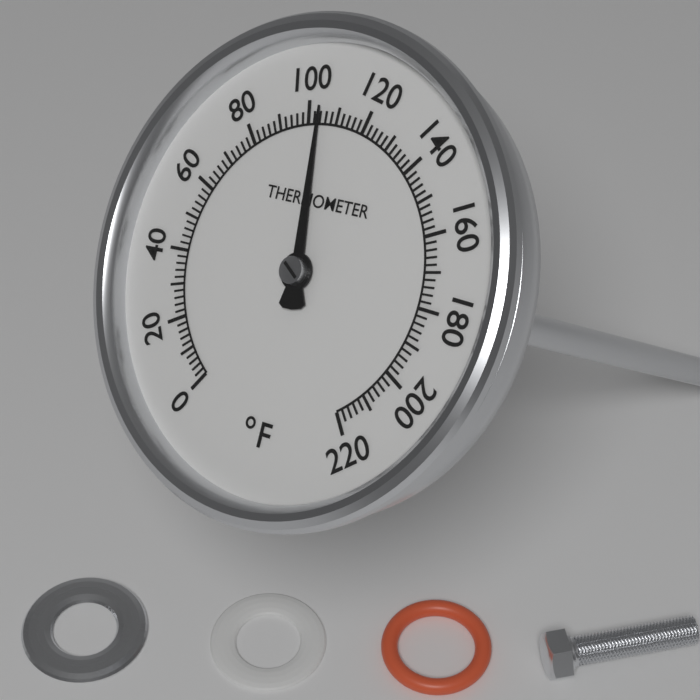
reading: 104 °F
